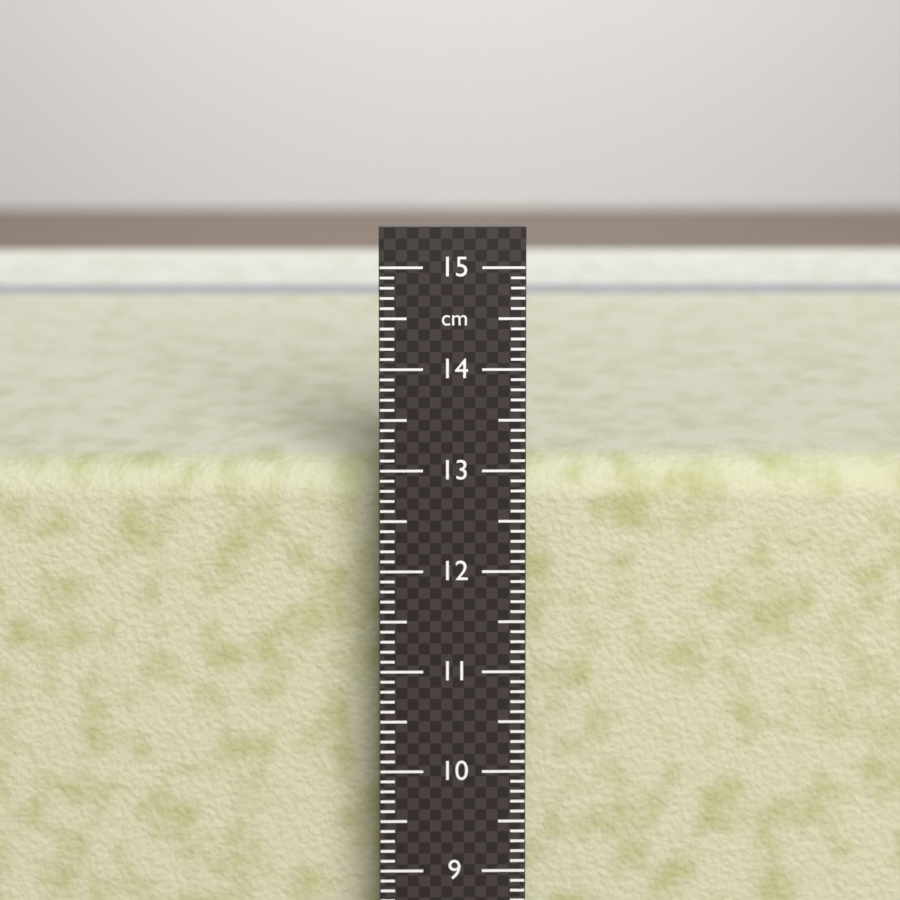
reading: 12.9 cm
